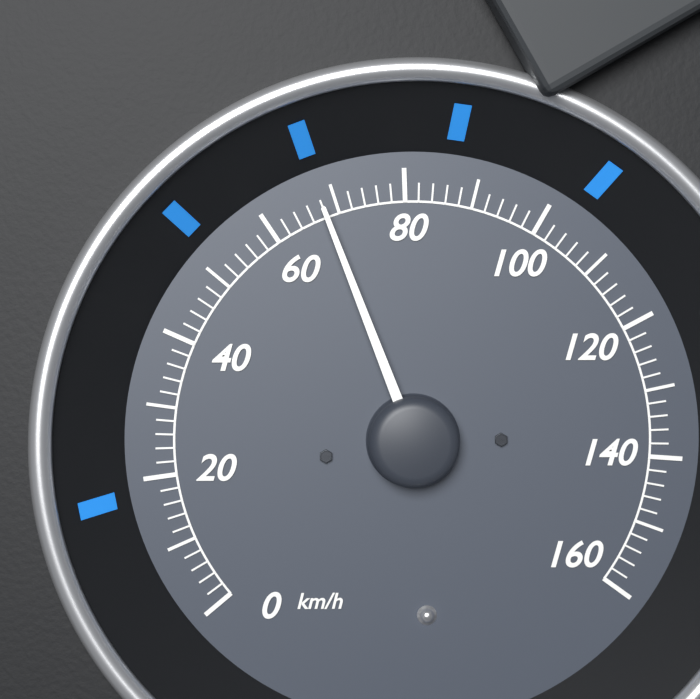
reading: 68 km/h
